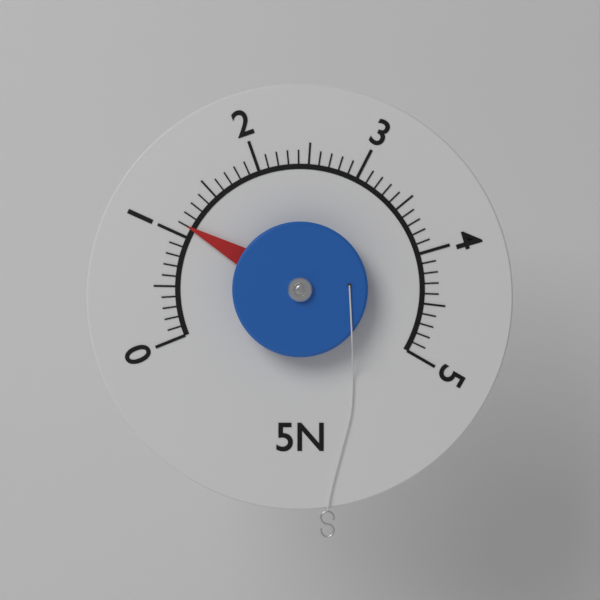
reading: 1.1 N
